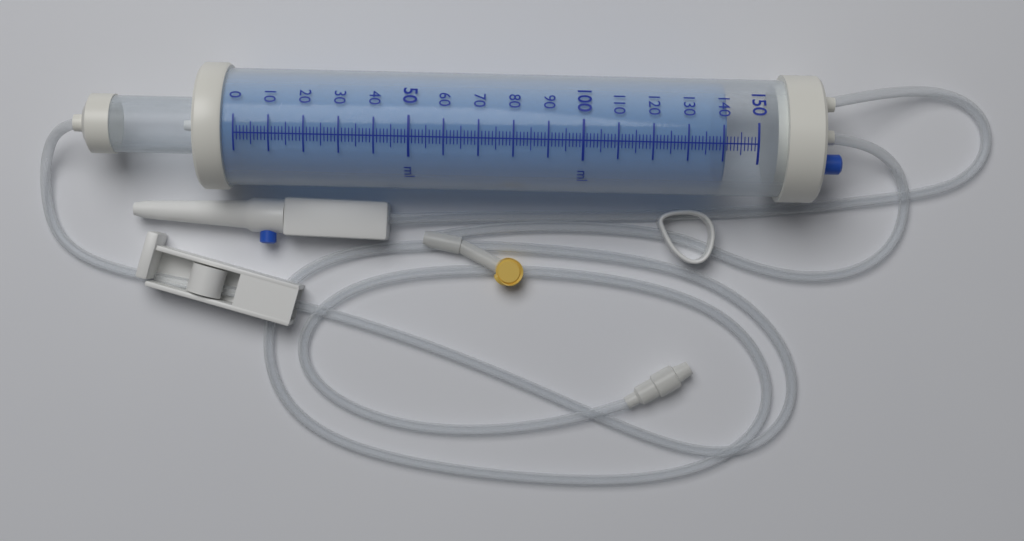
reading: 141 ml
